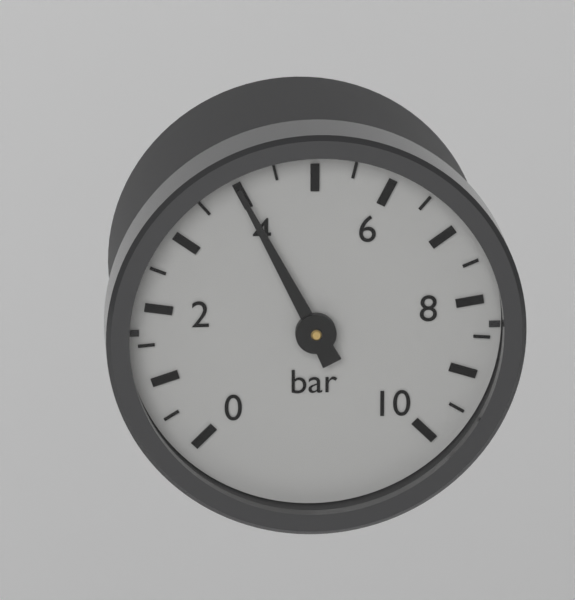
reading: 4.0 bar
